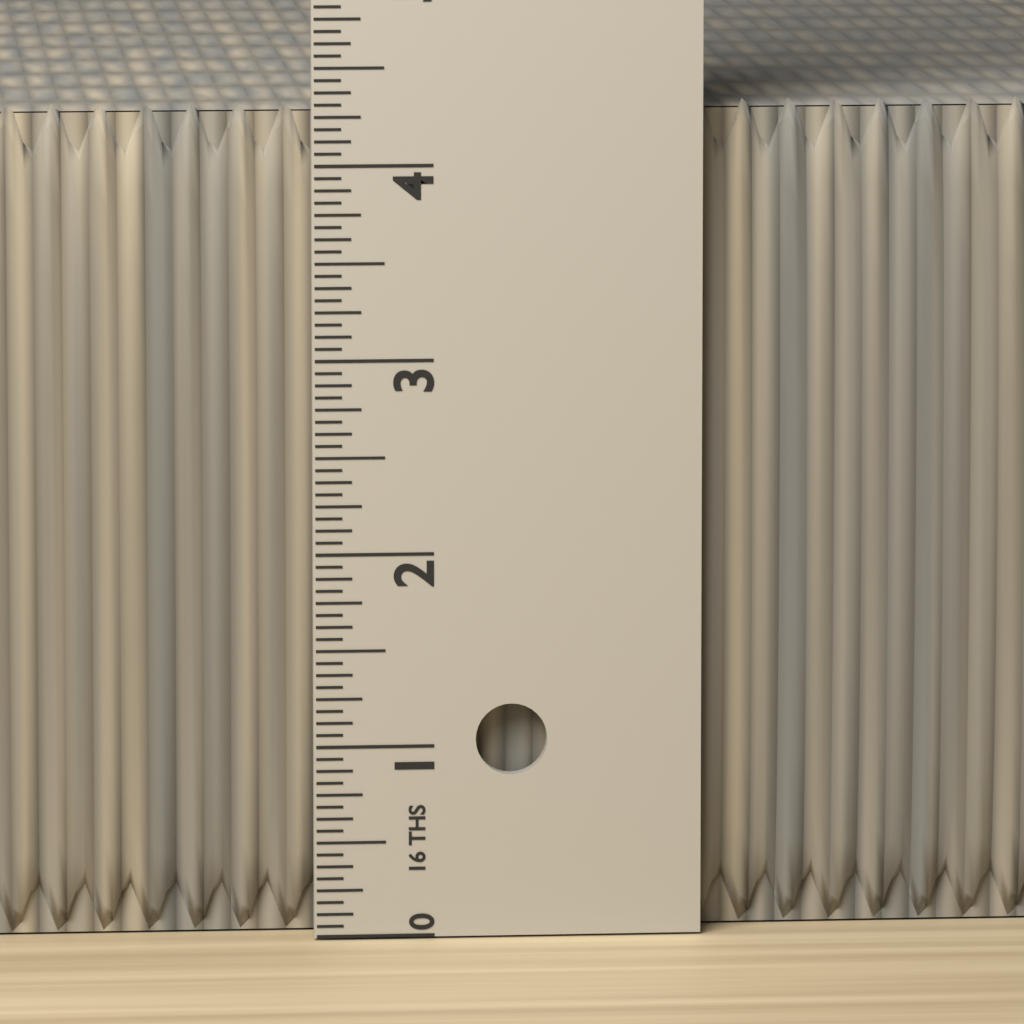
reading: 4.3125 in
